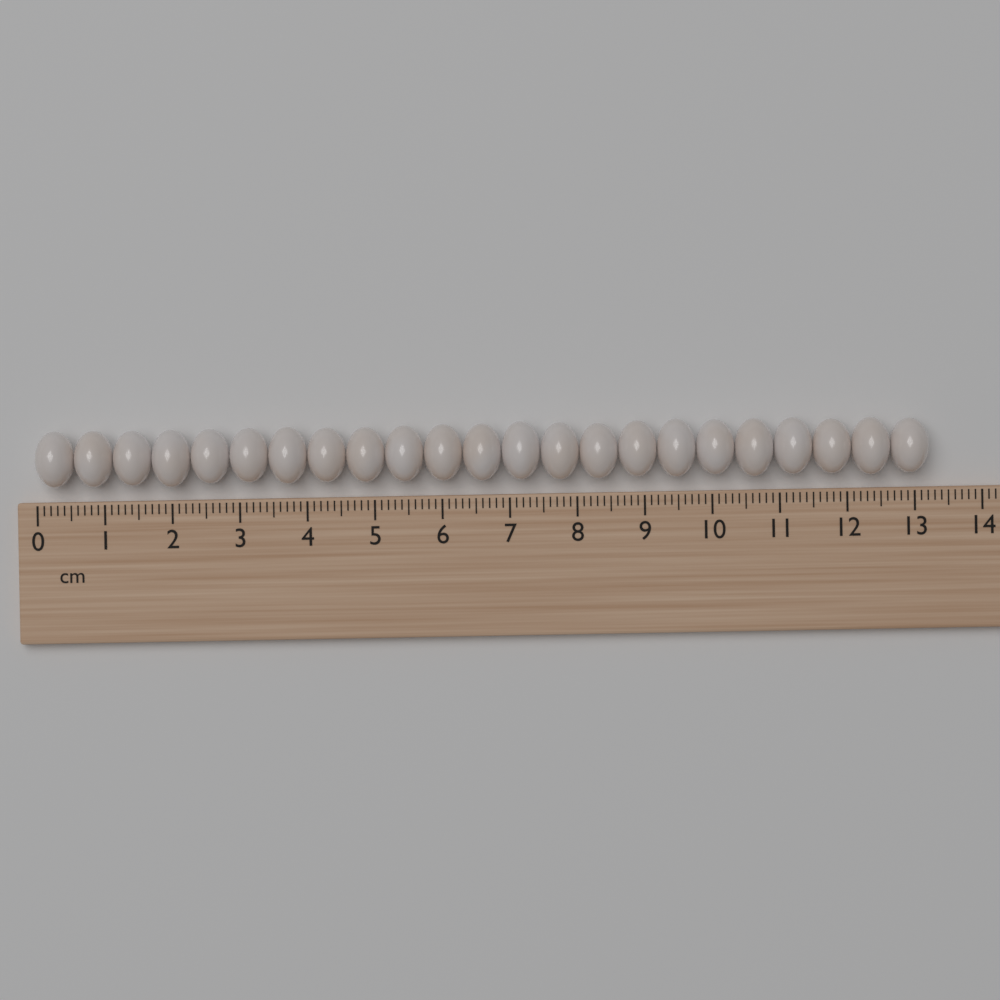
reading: 13.2 cm
